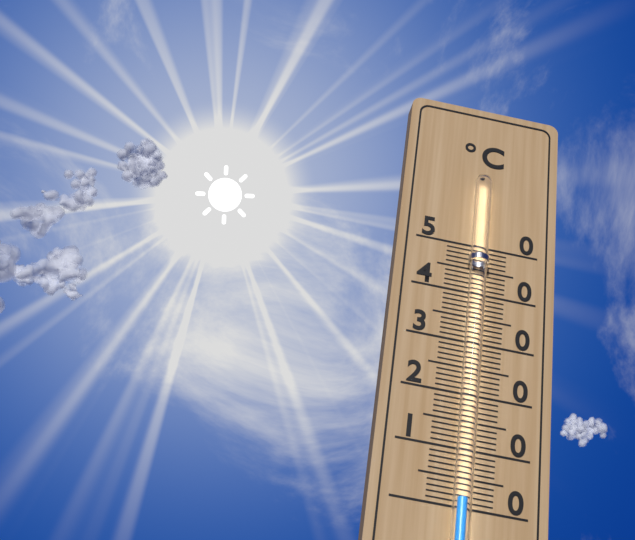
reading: 1 °C
